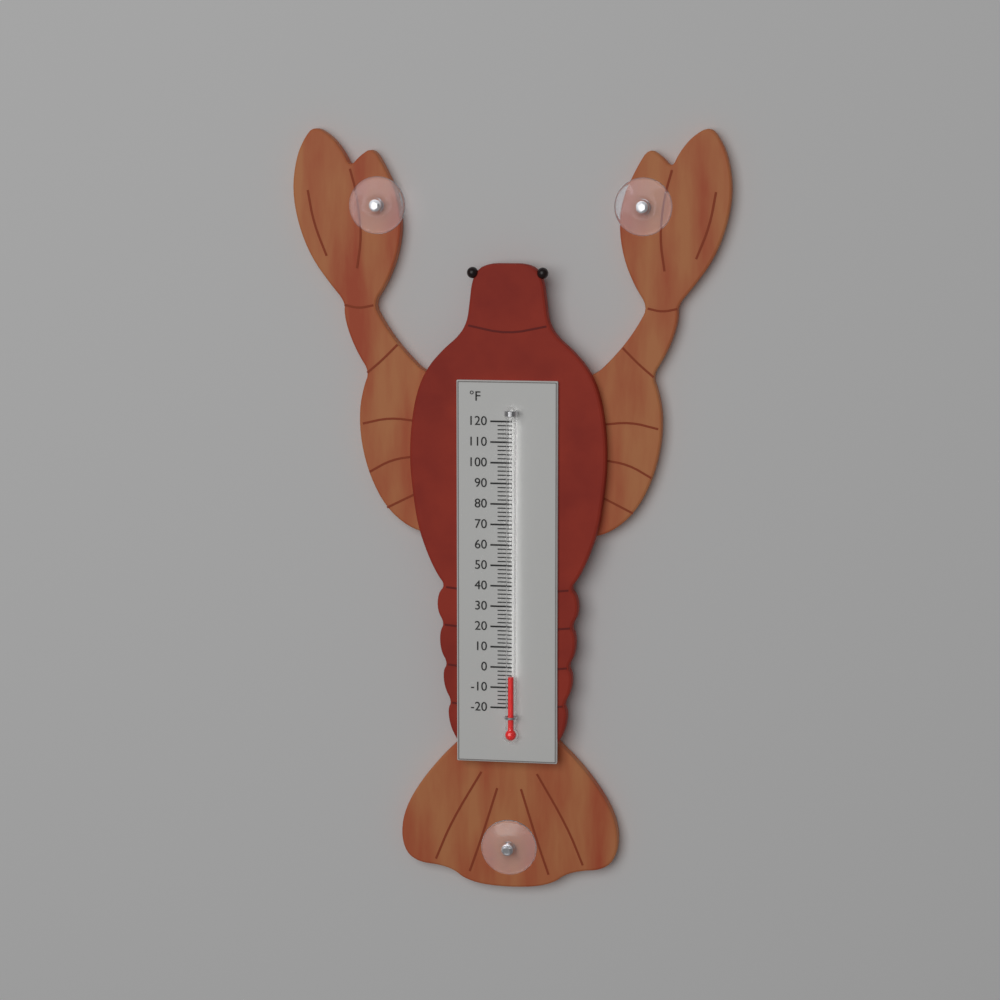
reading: -4 °F
